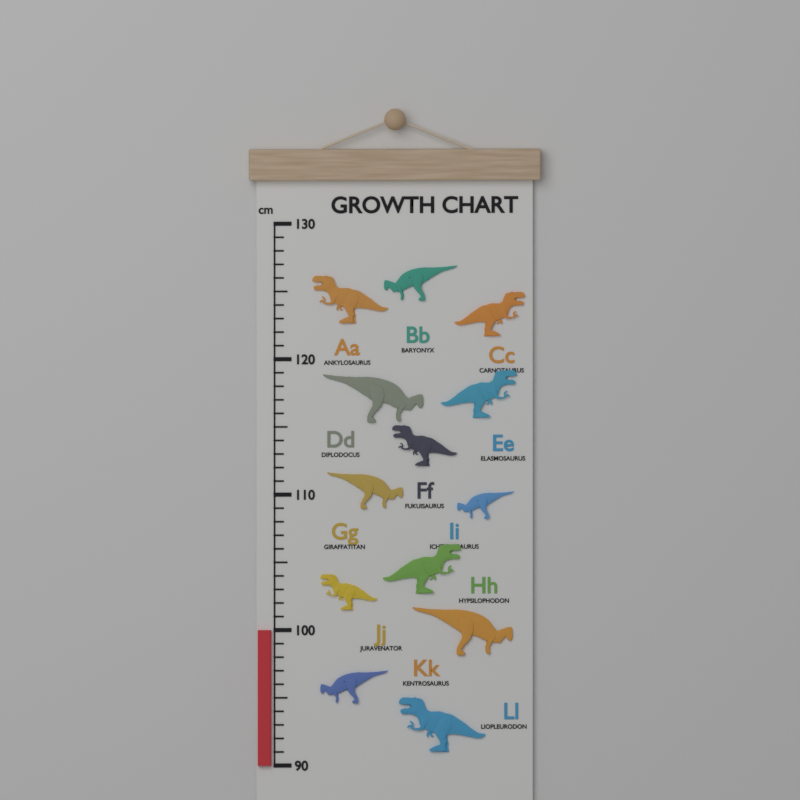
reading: 100 cm
